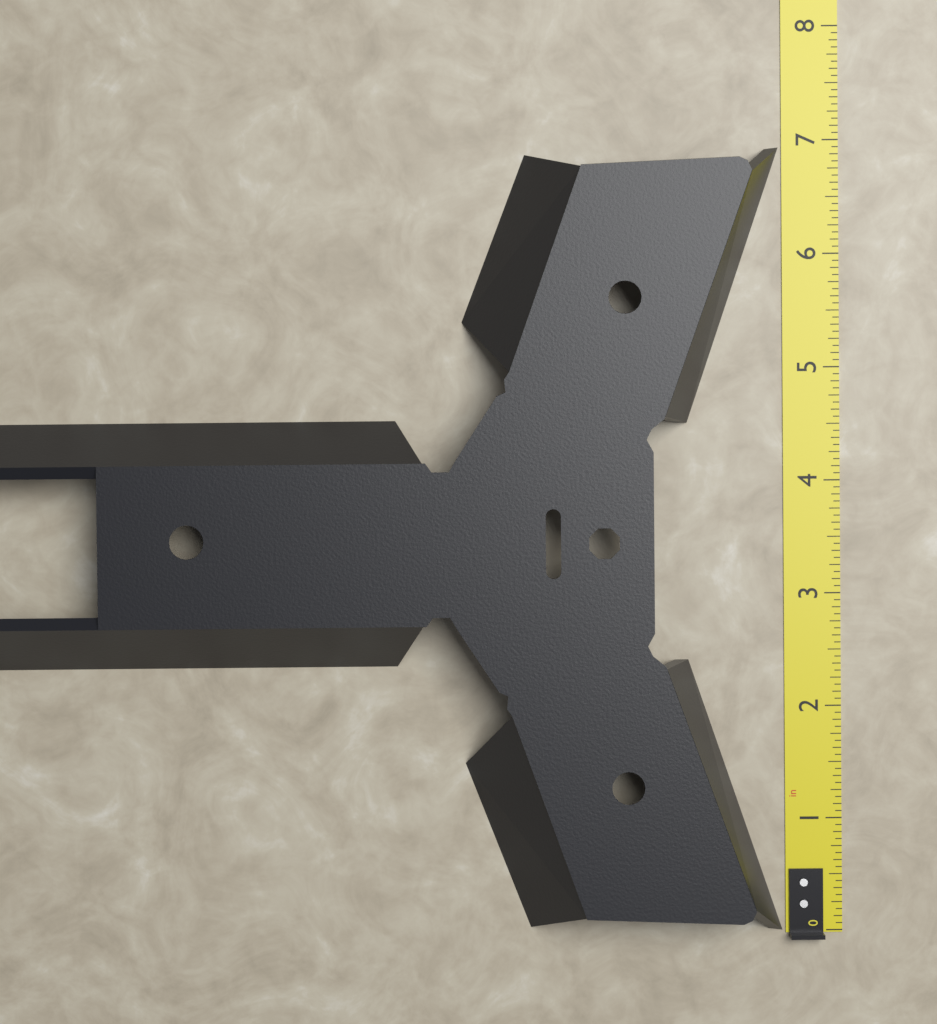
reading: 6.9375 in
